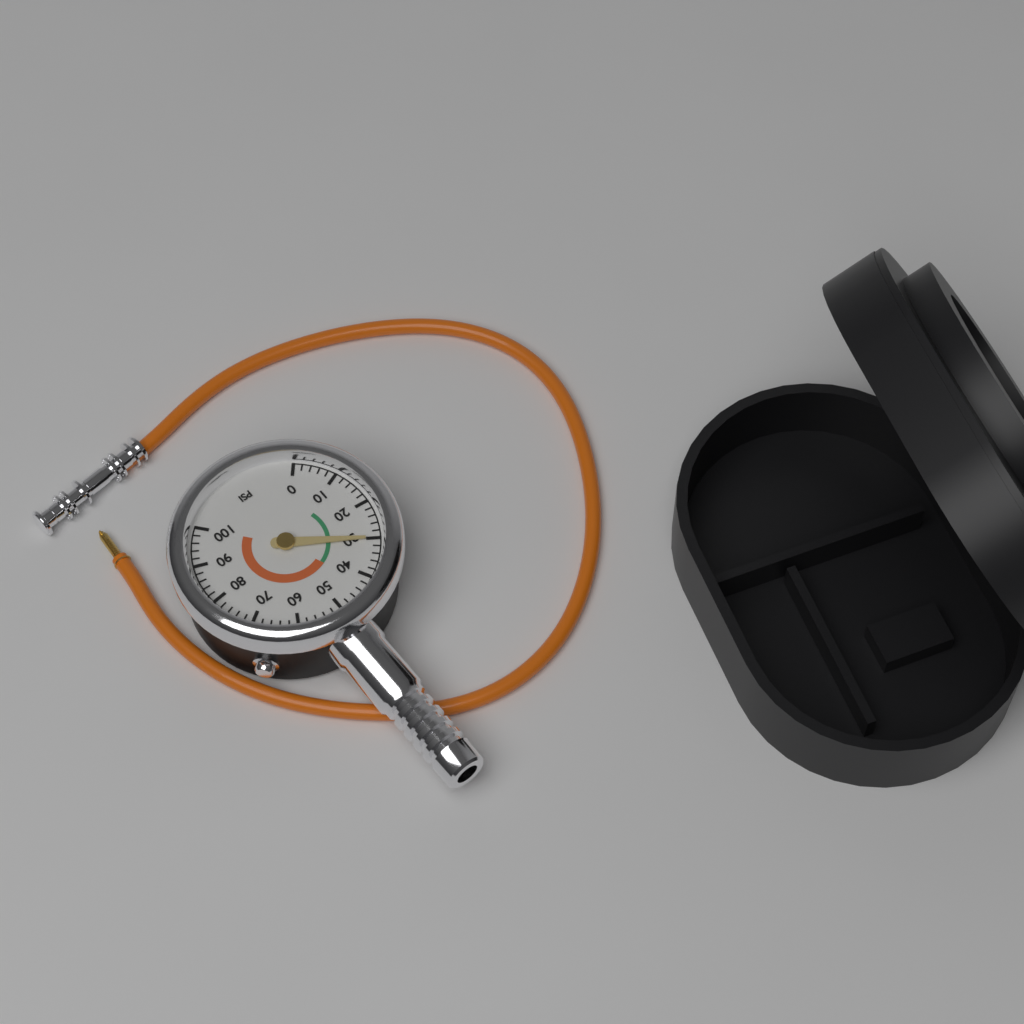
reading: 30 psi
